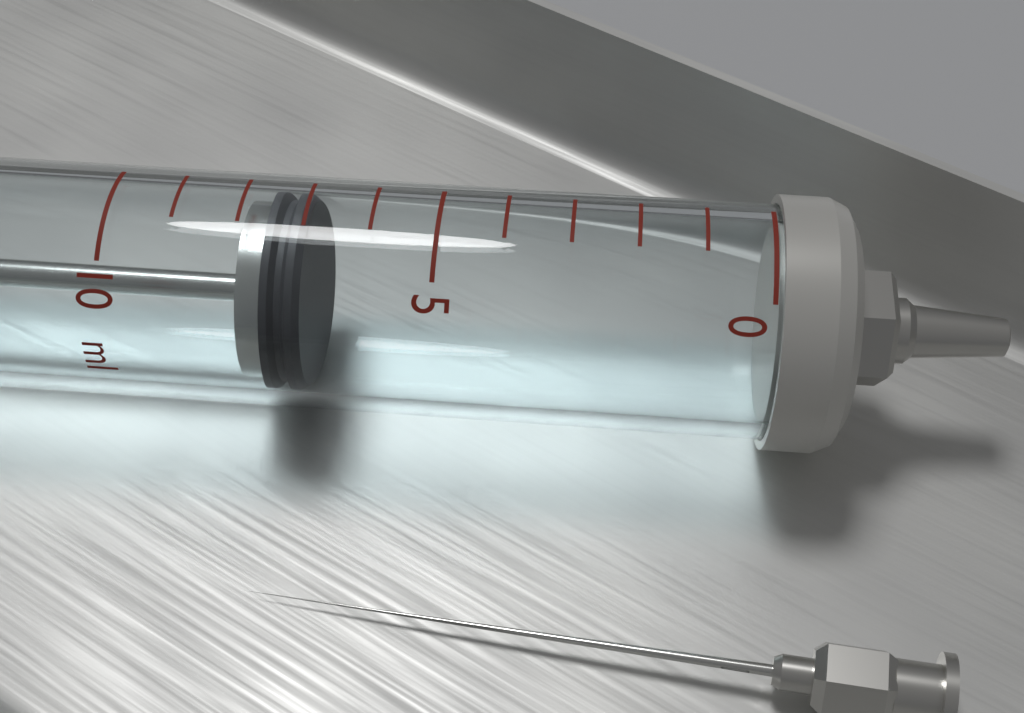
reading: 7 ml
